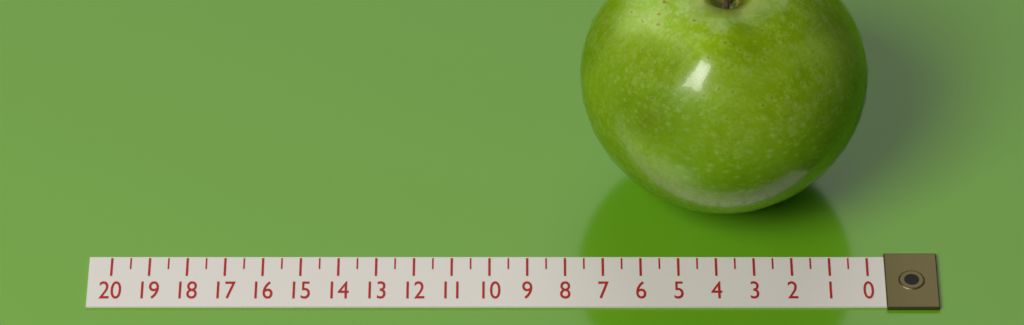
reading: 7.6 (no unit)
